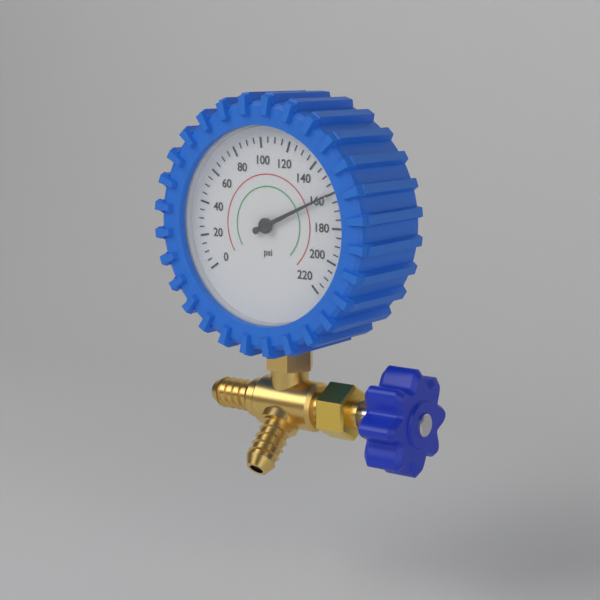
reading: 160 psi
